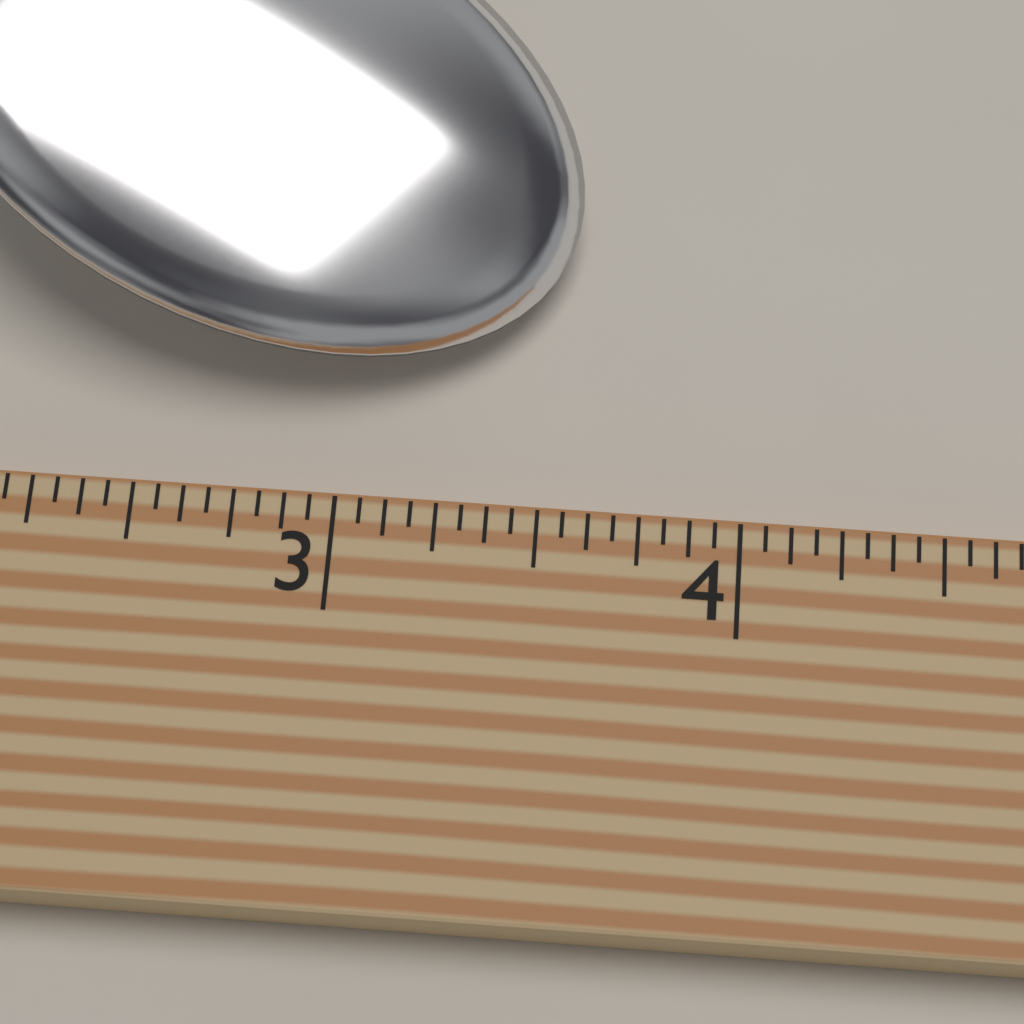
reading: 3.5625 (no unit)
